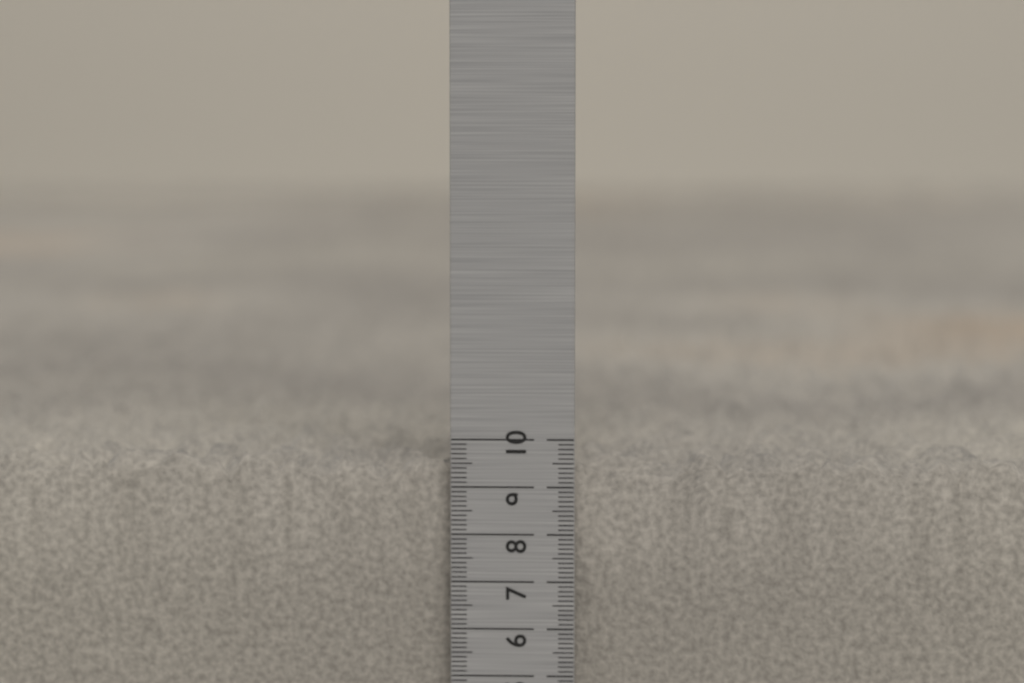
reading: 9.8 cm
